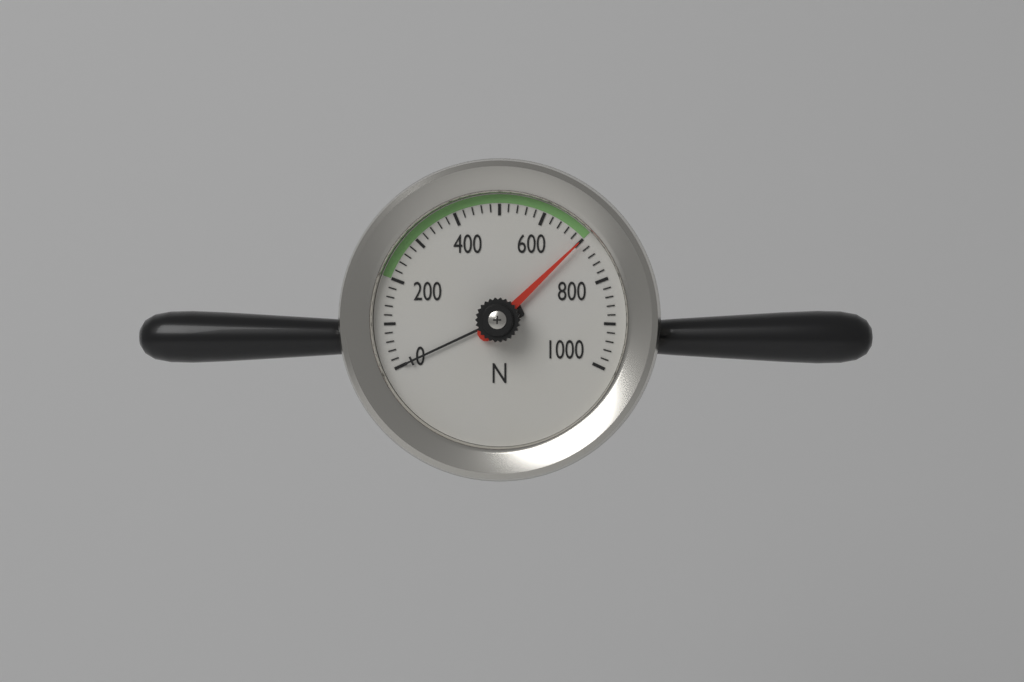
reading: 700 N
